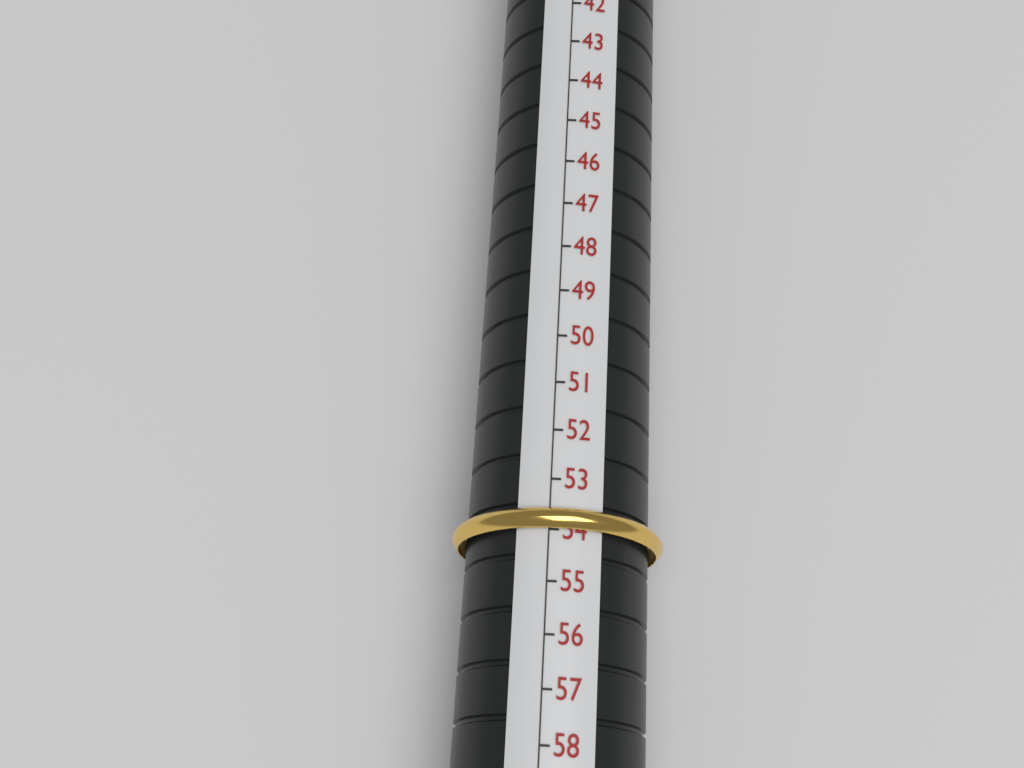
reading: 54 (no unit)
